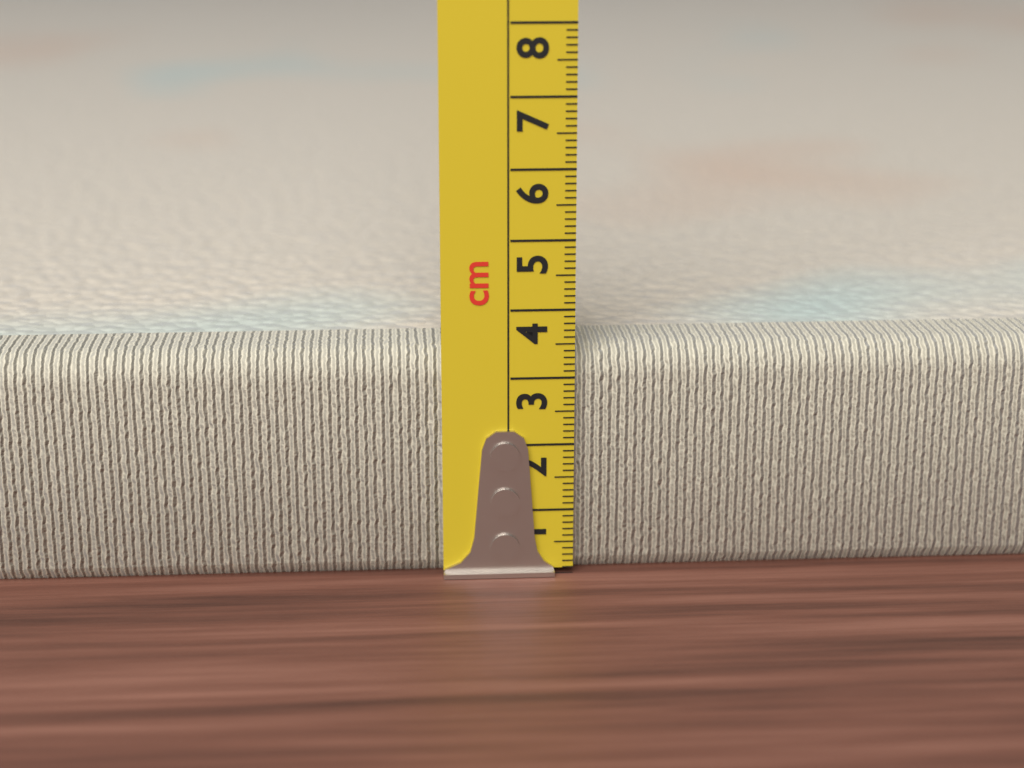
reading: 3.4 cm
